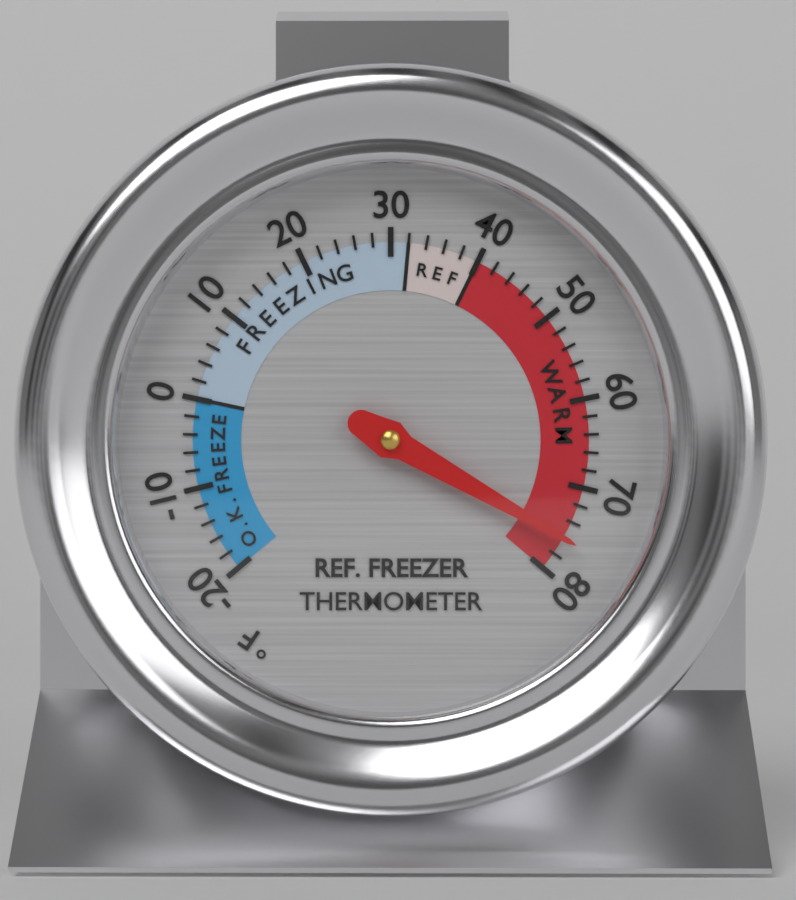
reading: 76 °F
